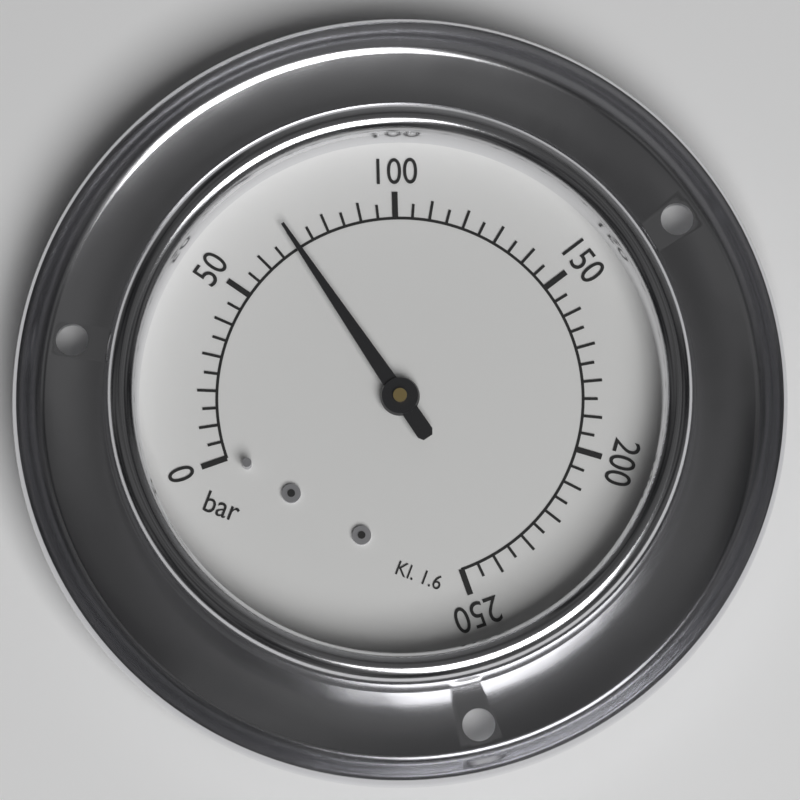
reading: 70 bar
